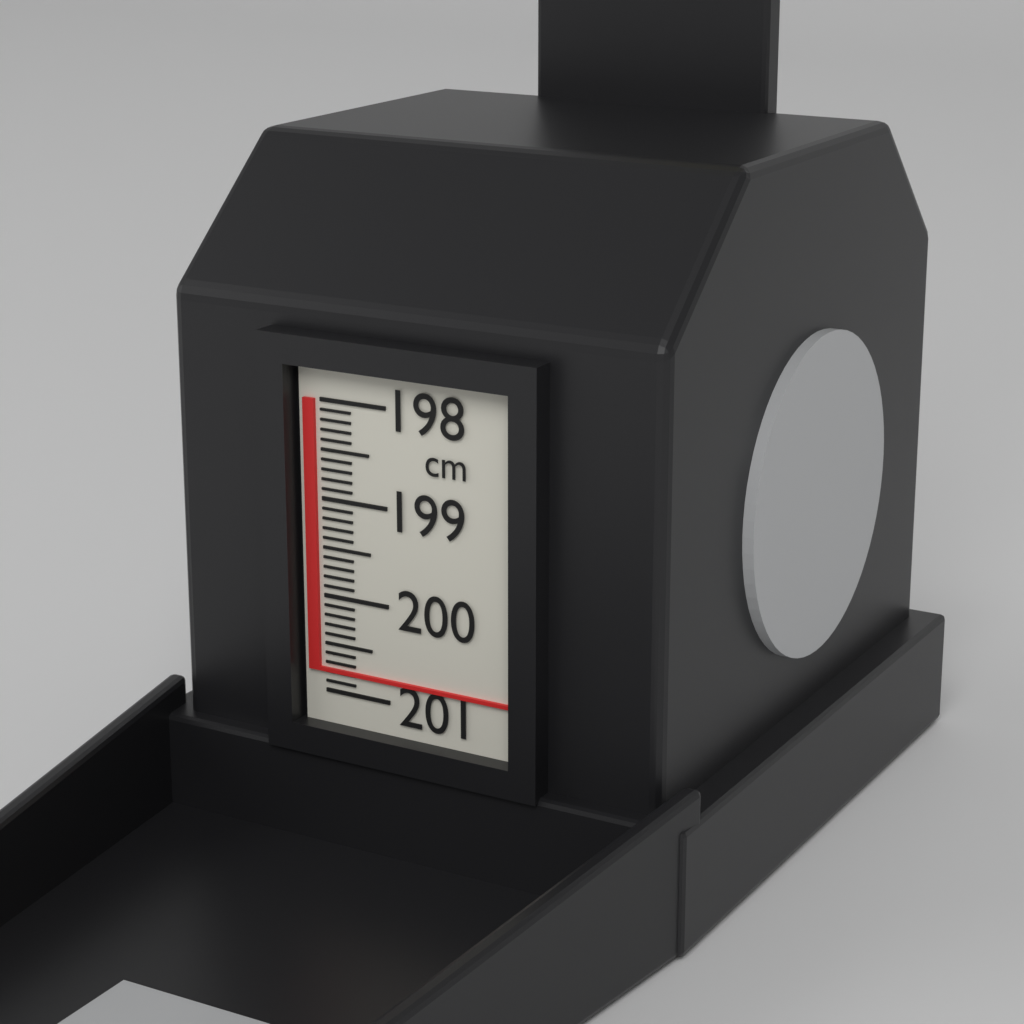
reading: 200.8 cm
